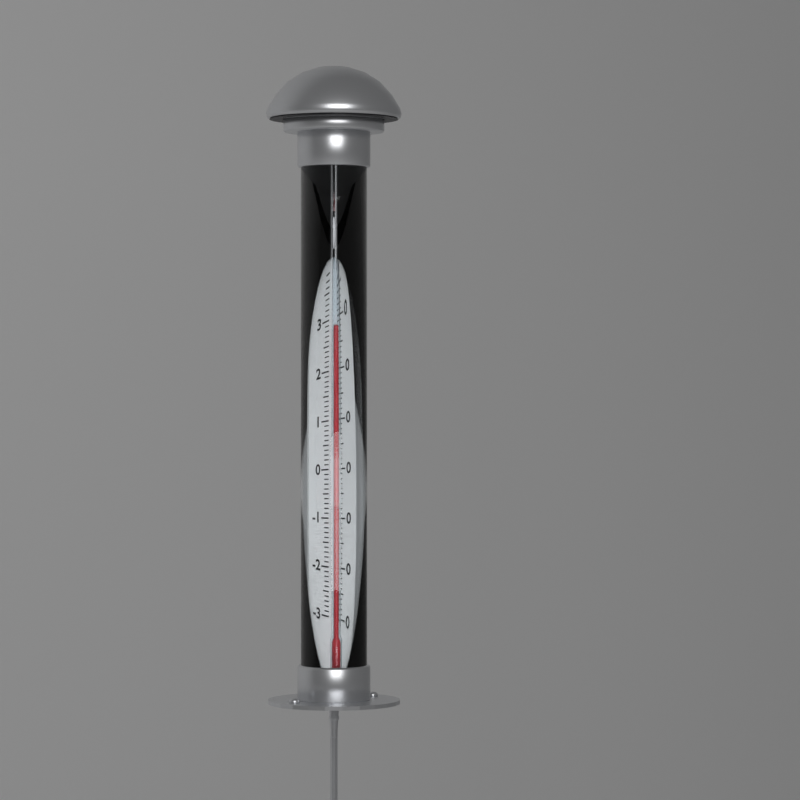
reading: 29 °C
